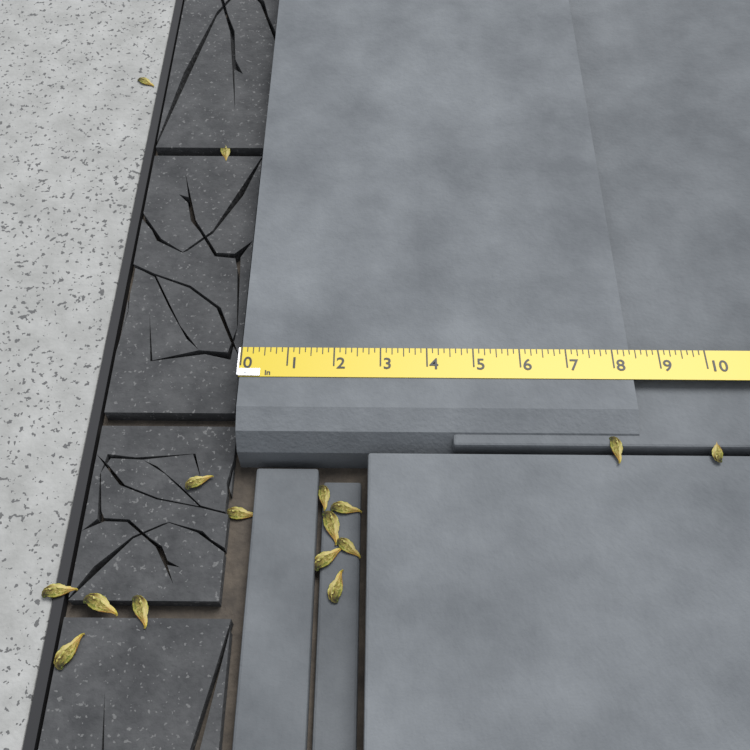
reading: 8.375 in
